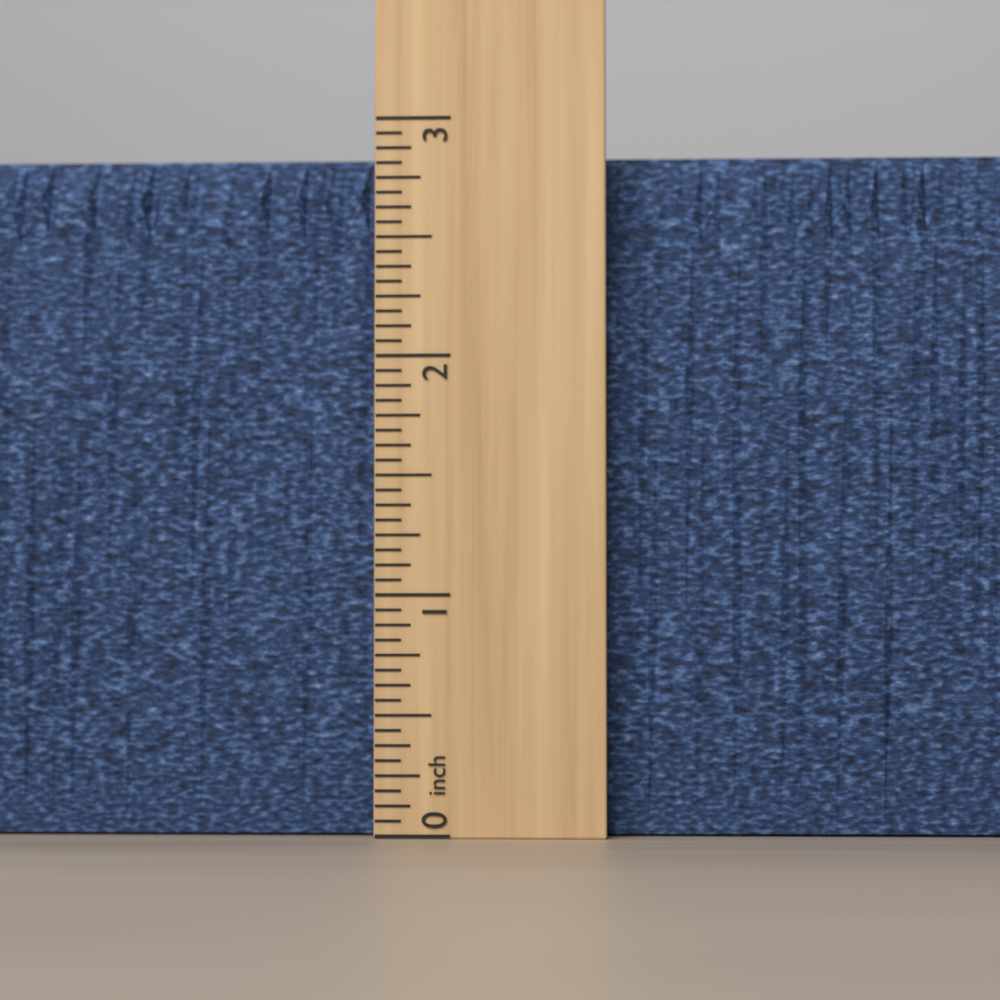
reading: 2.8750 inch
